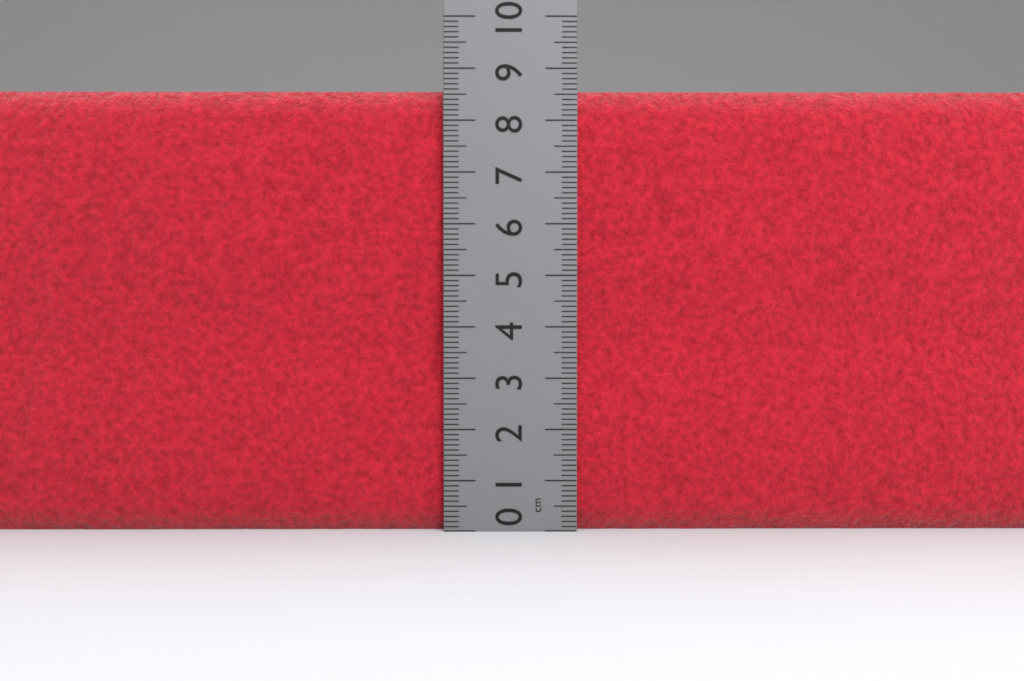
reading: 8.6 cm
